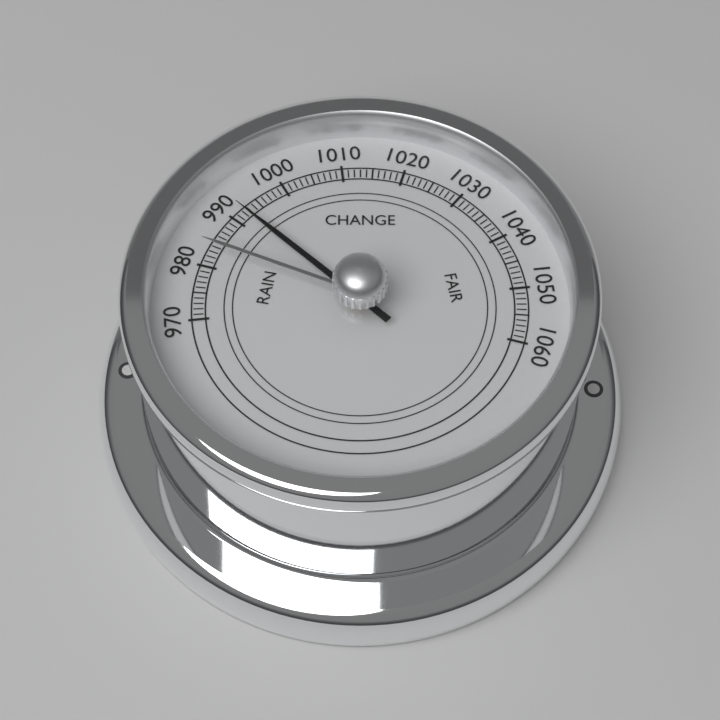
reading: 992 (no unit)
